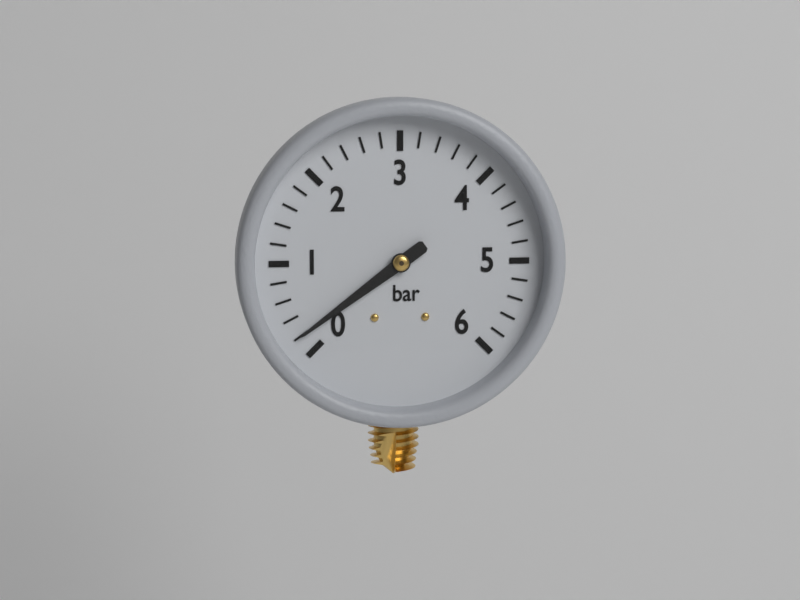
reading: 0.2 bar
